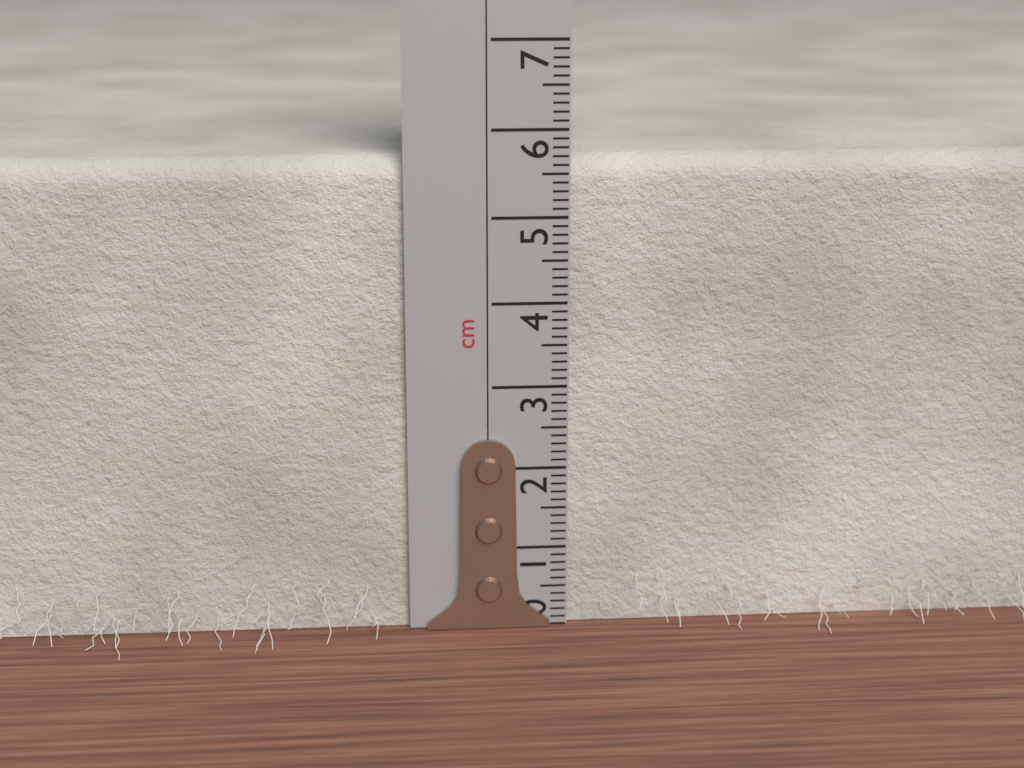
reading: 5.7 cm
